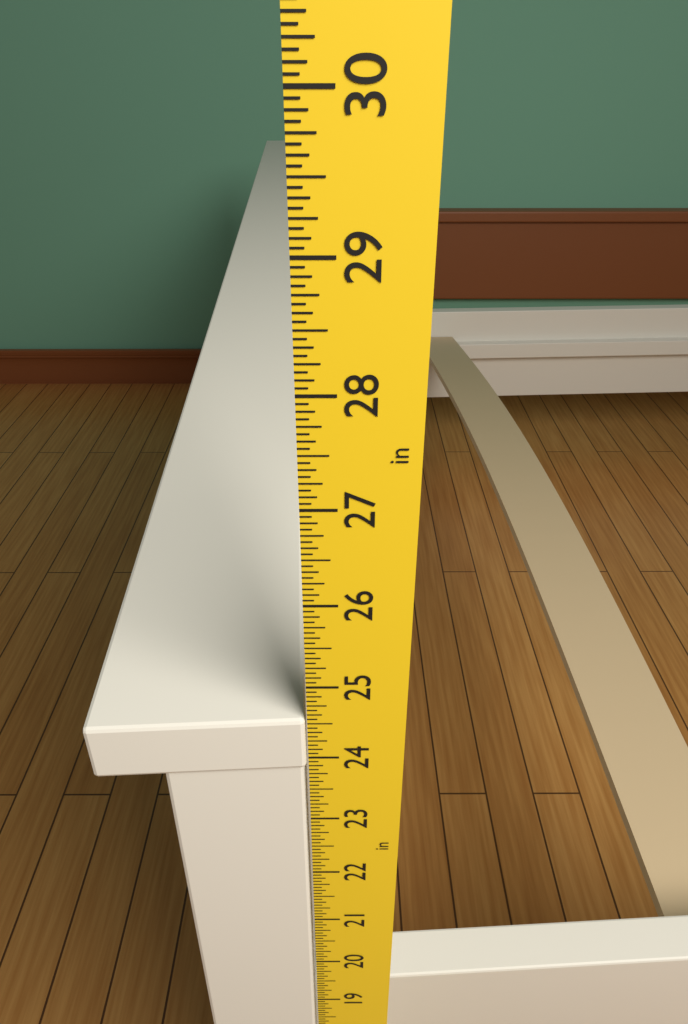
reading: 24.5625 in
